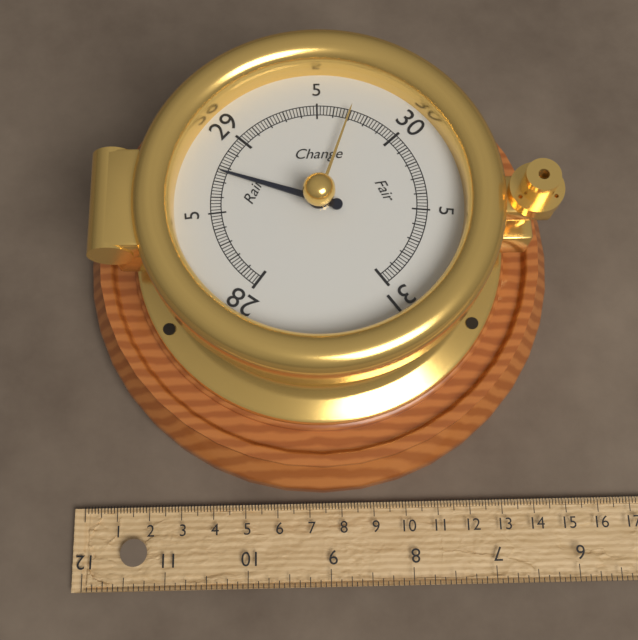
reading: 28.76 inHg
